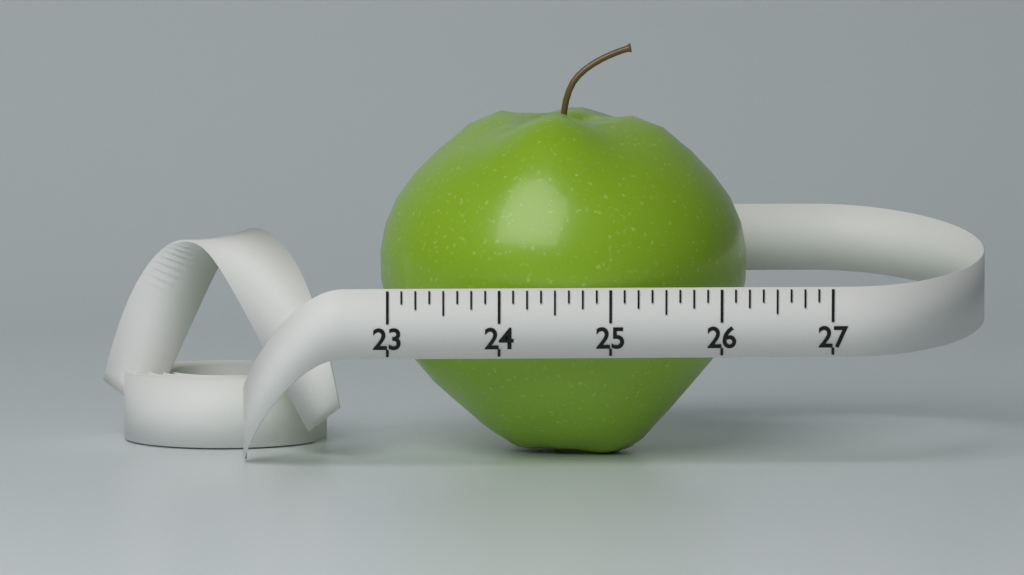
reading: 26.375 (no unit)
